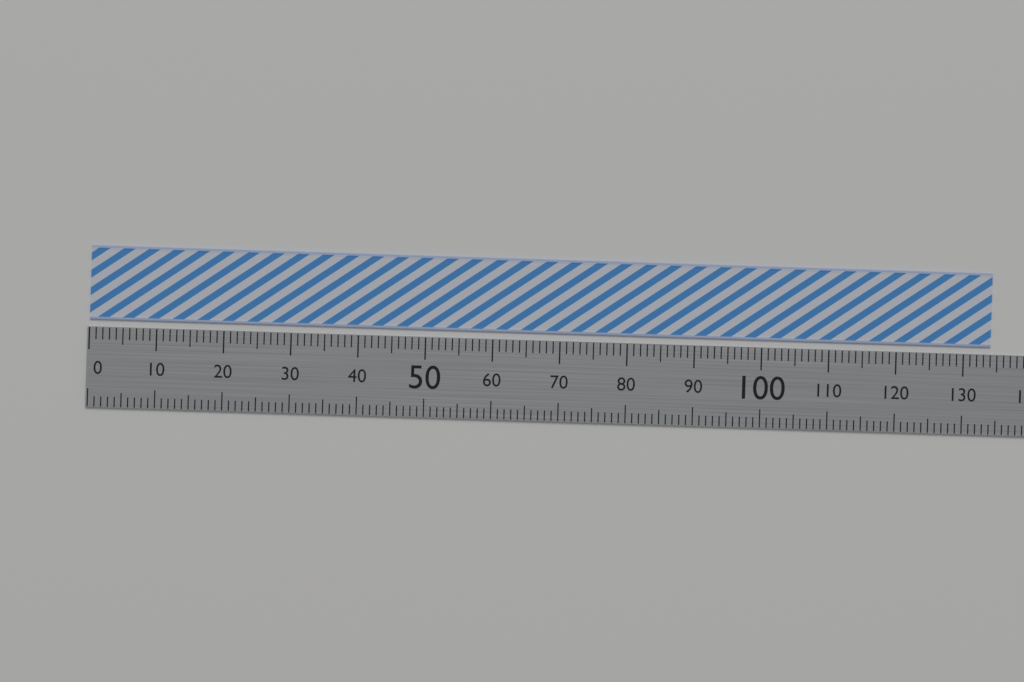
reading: 134 (no unit)
